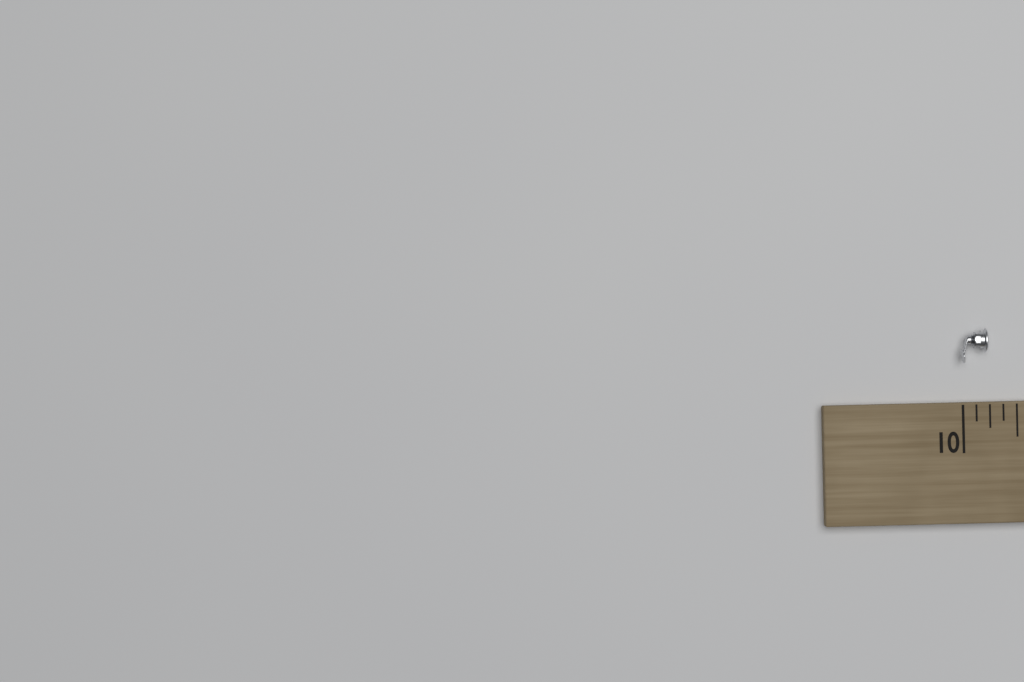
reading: 10.250 (no unit)
